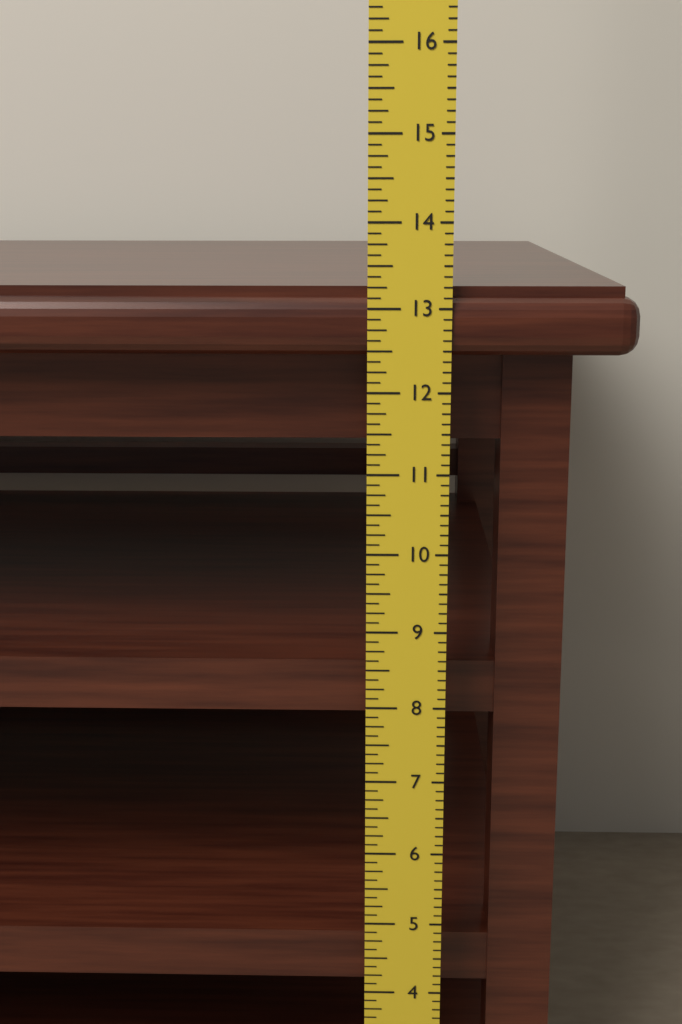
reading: 13.250 in
